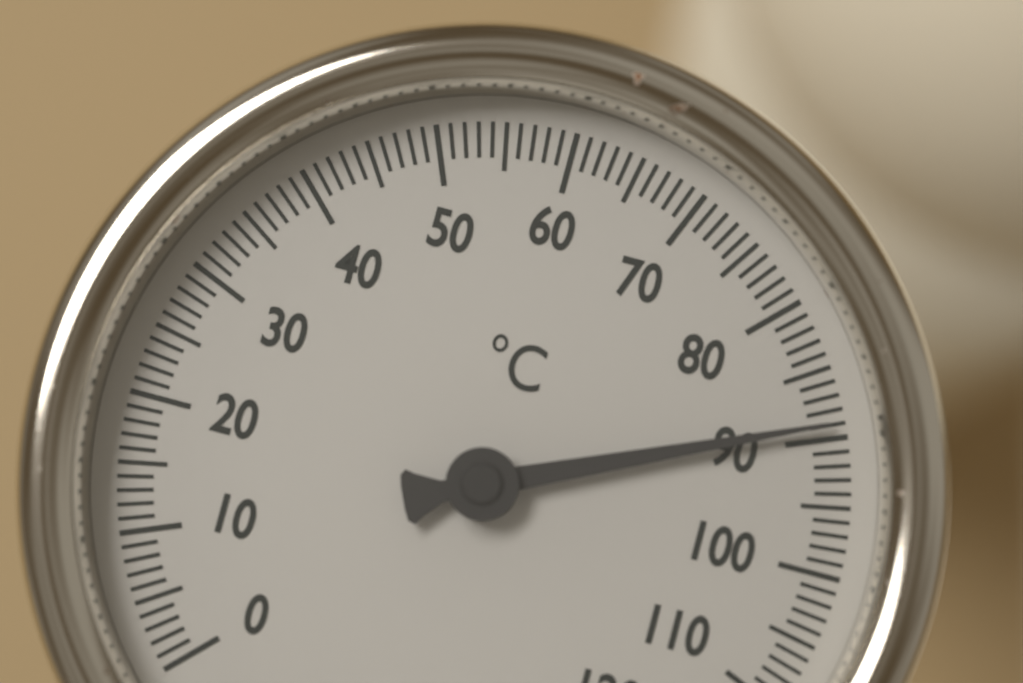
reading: 89 °C
